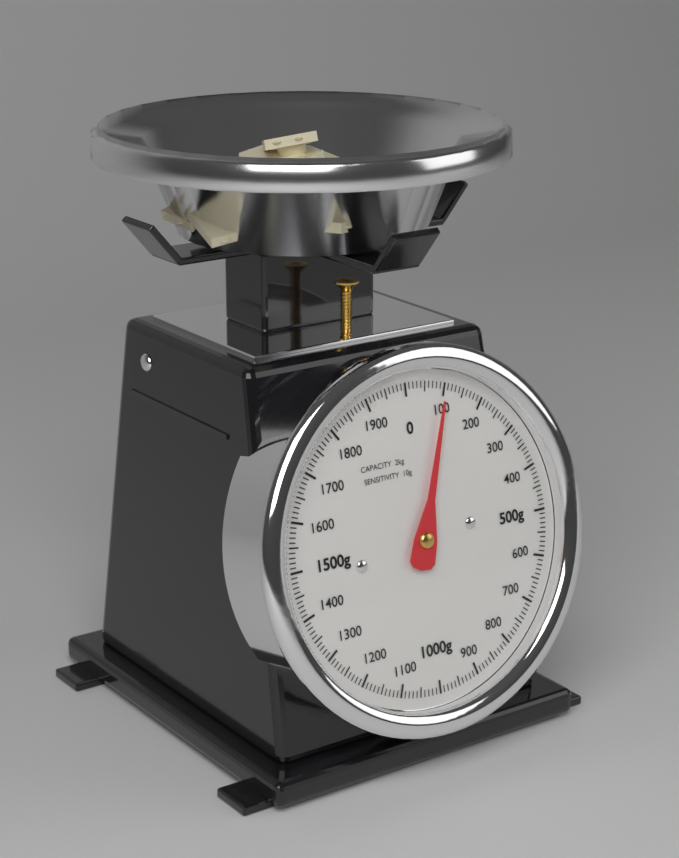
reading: 100 g
